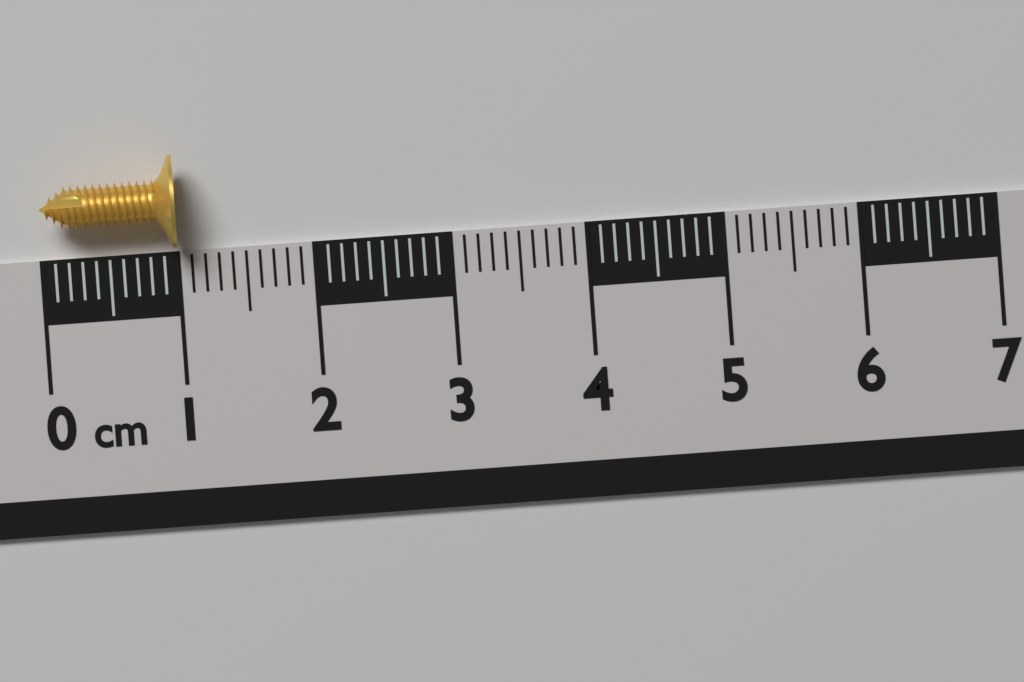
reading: 1.0 cm
